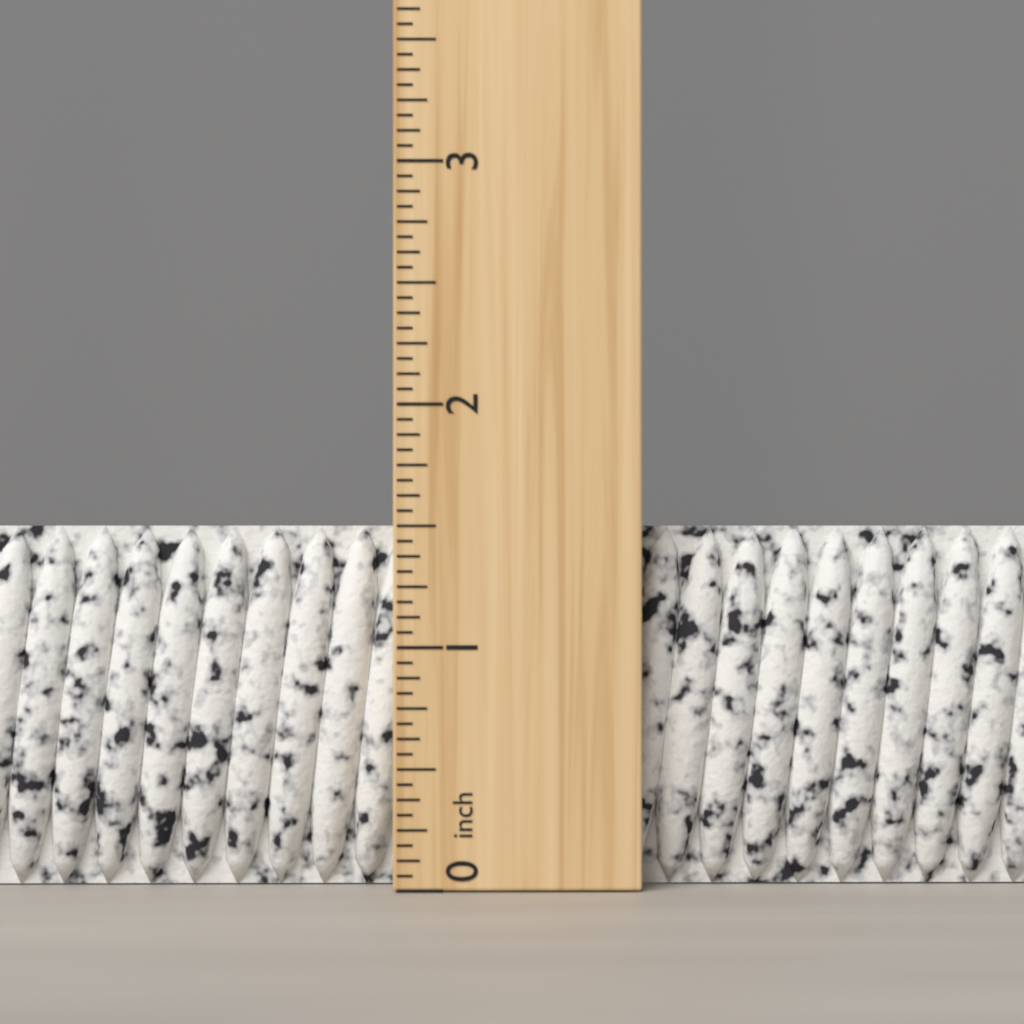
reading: 1.5000 inch
